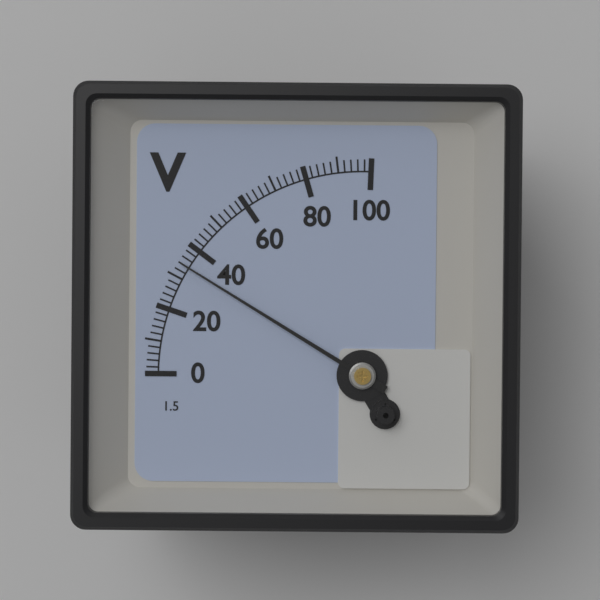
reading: 34 V
